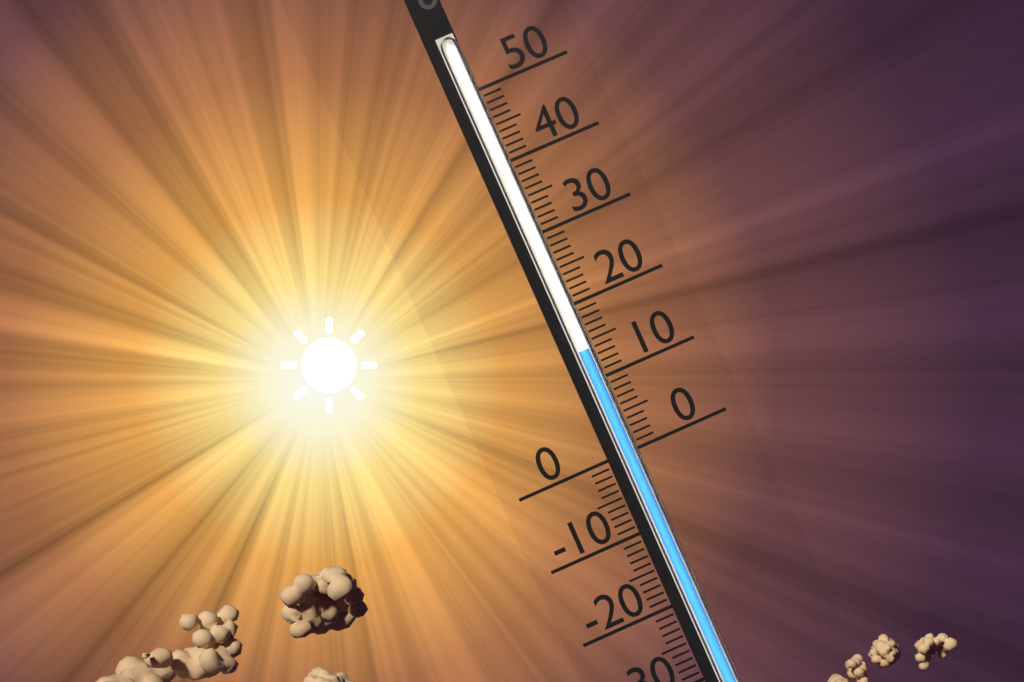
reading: 14 (no unit)
